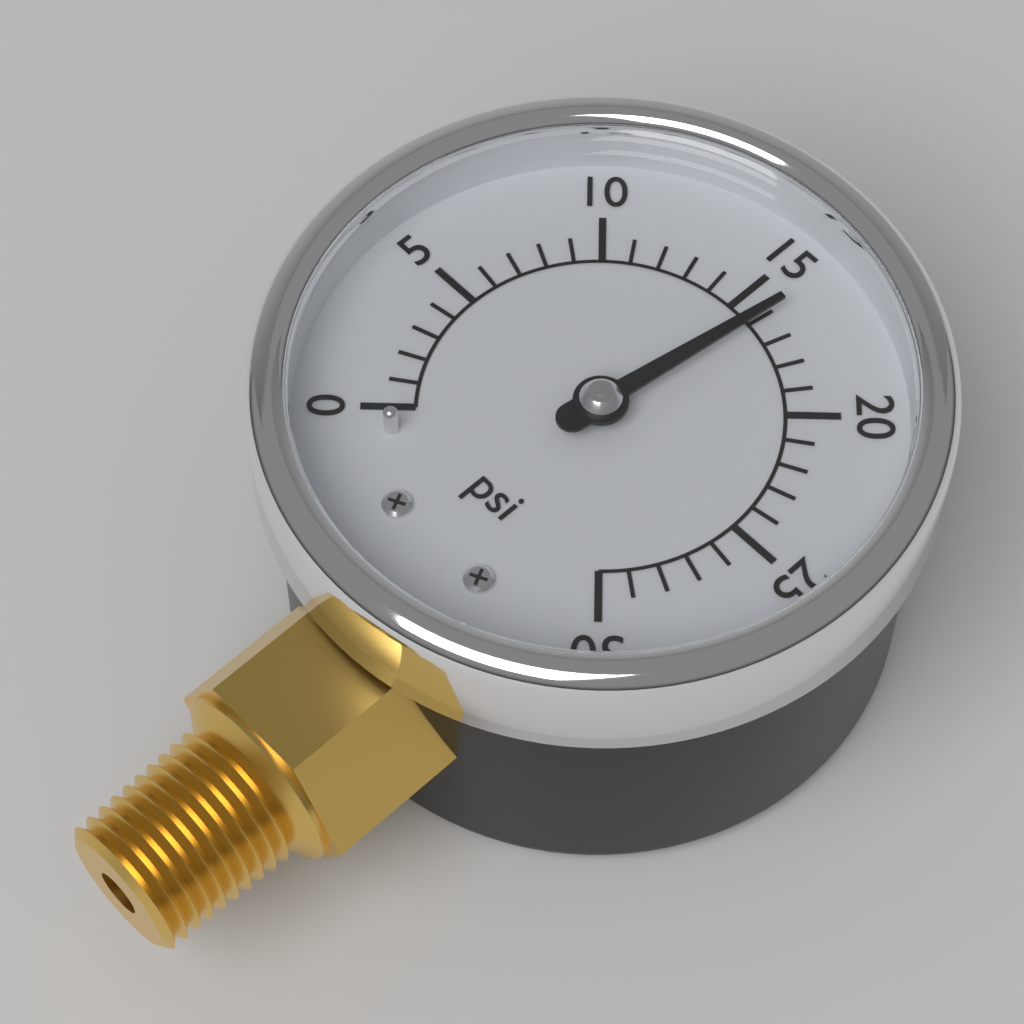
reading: 16 psi
